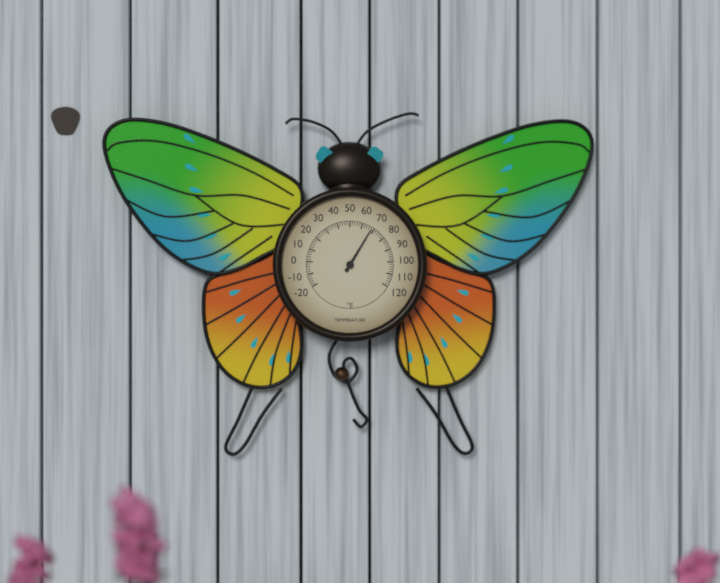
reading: 68 °F
